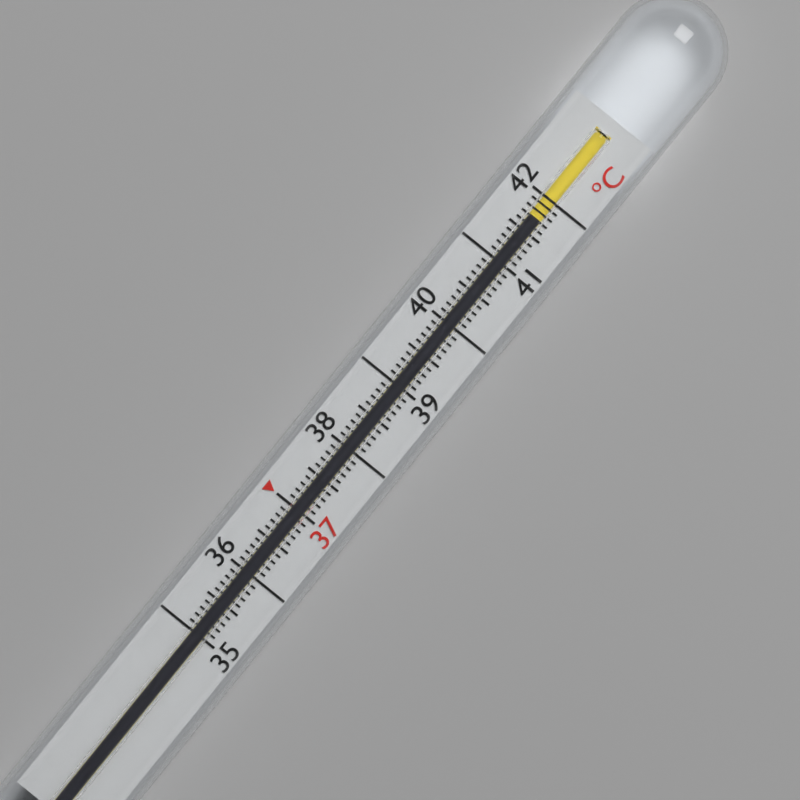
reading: 41.7 °C
